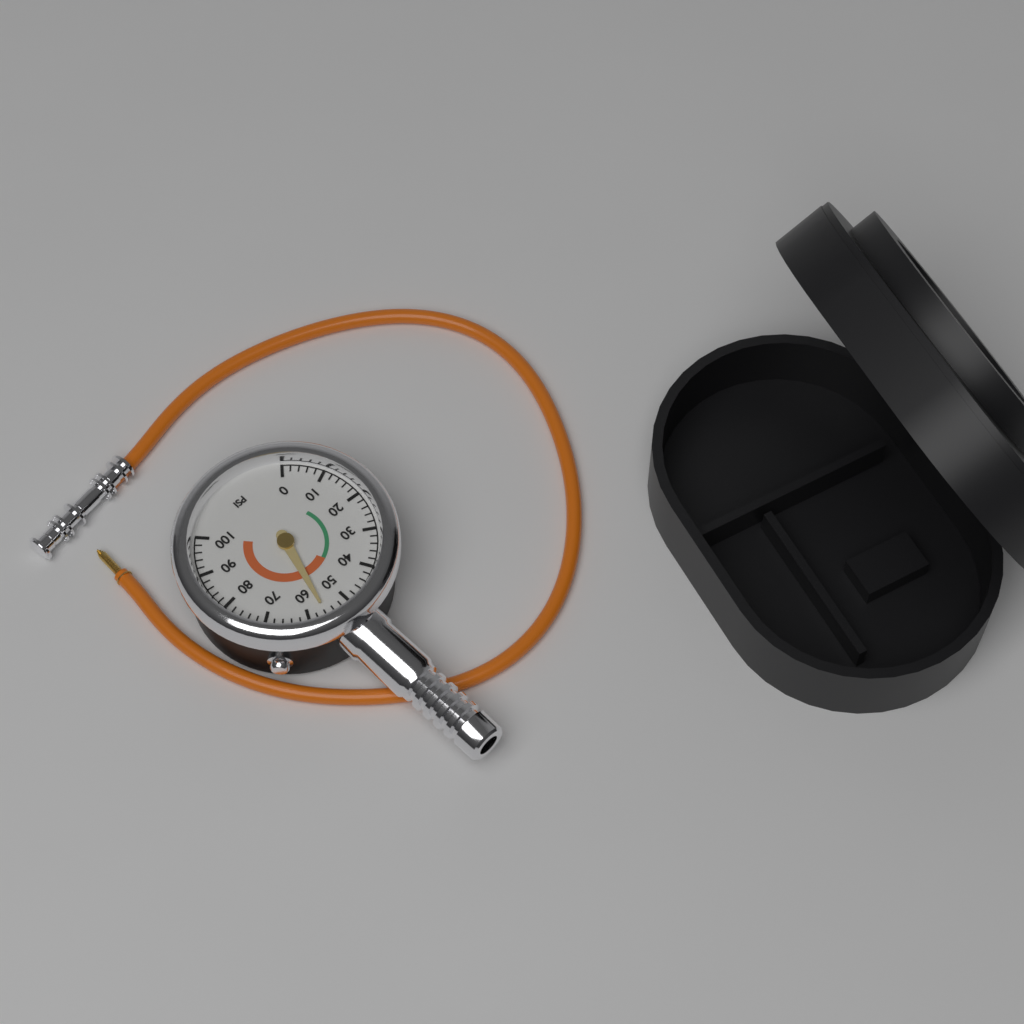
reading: 56 psi
